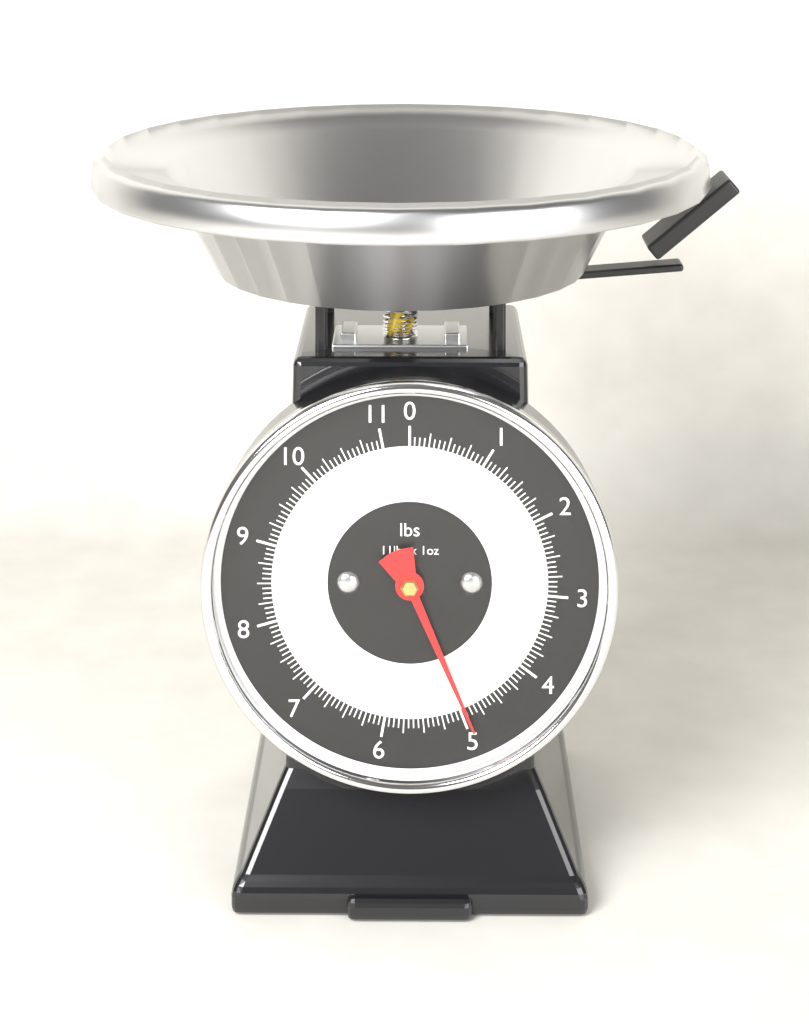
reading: 4.9375 lbs
